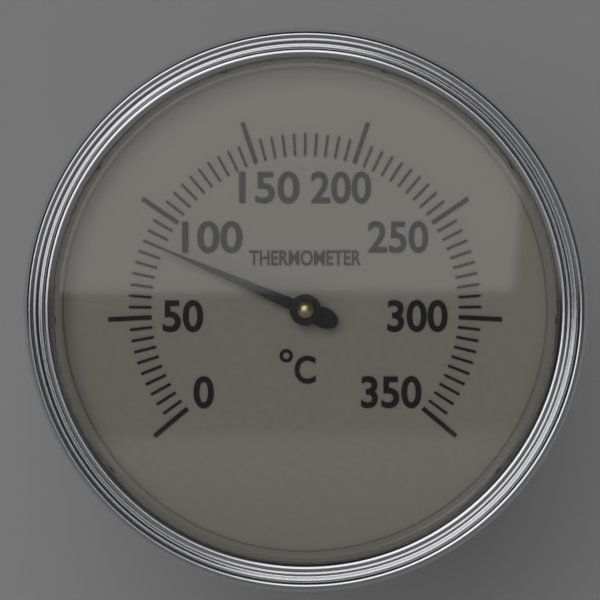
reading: 85 °C
